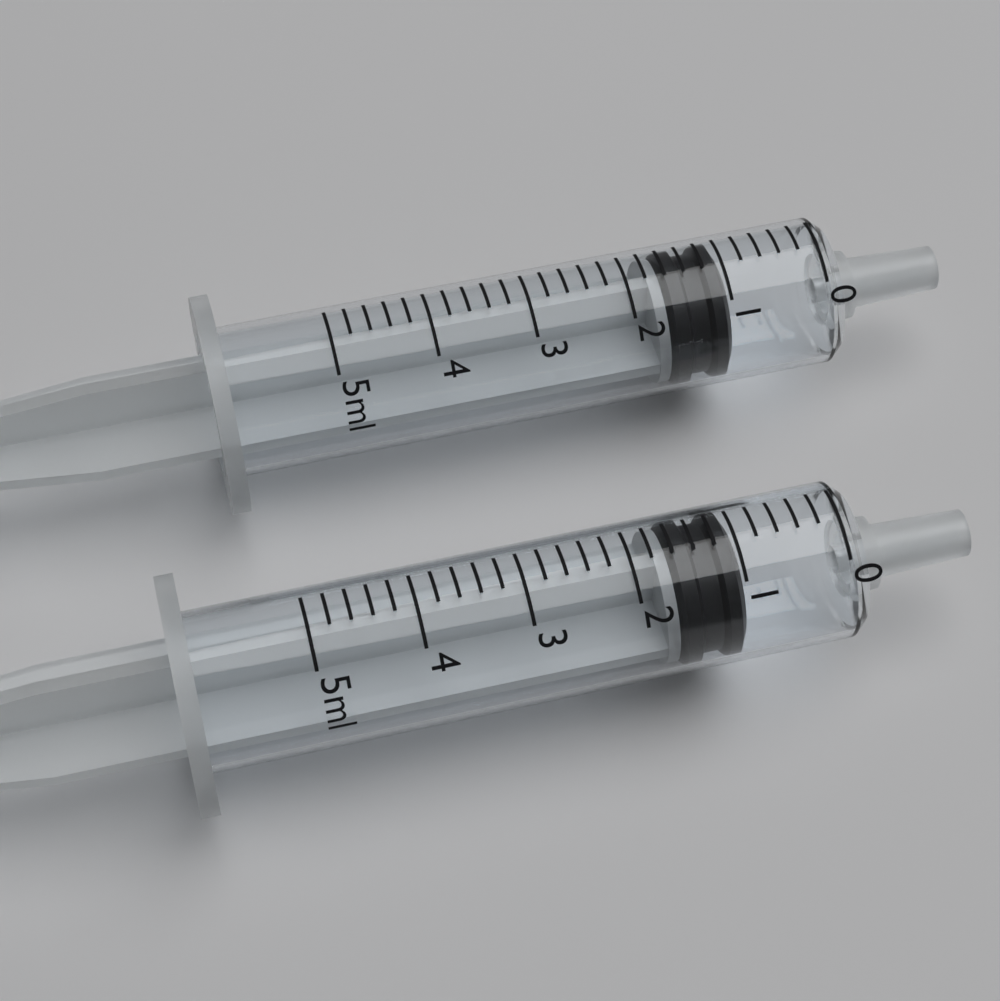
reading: 1.0 ml
